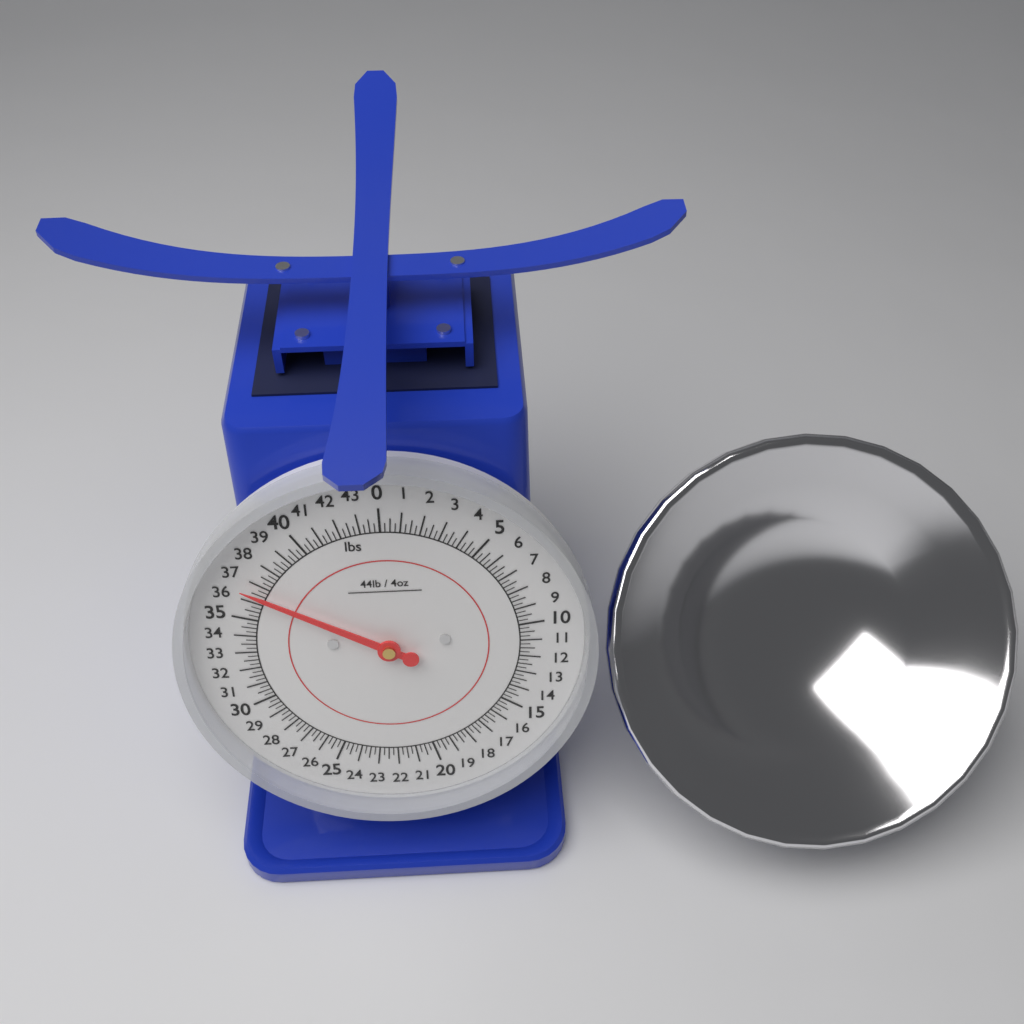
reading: 36.50 lbs
